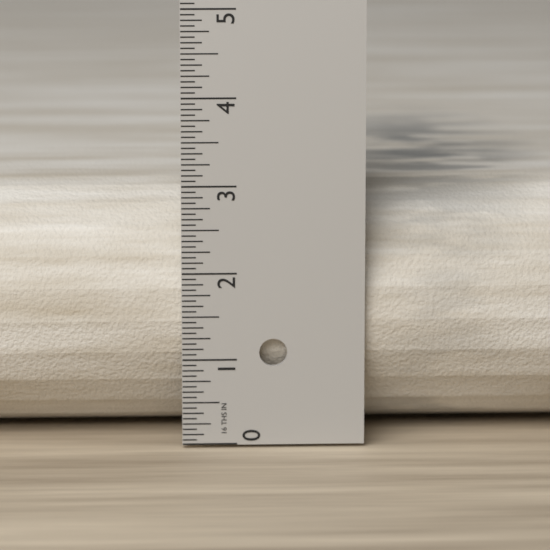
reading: 2.8750 in
